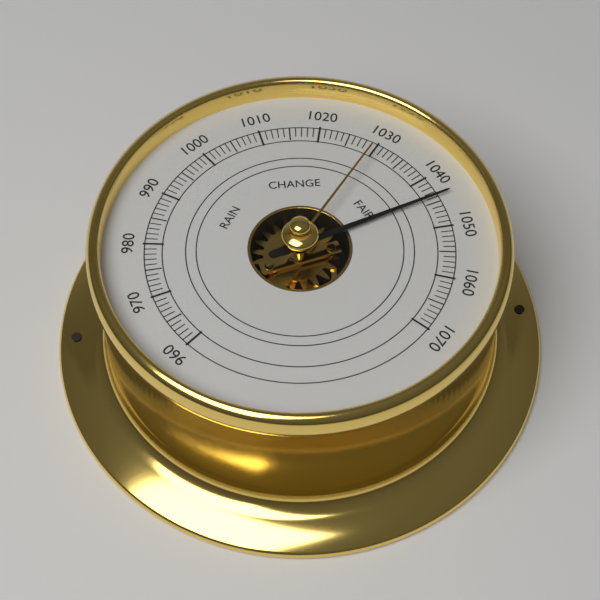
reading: 1044 (no unit)
